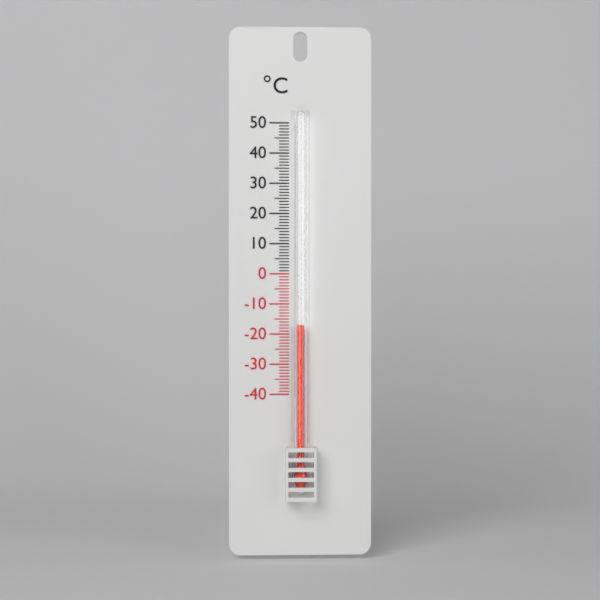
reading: -17 °C
